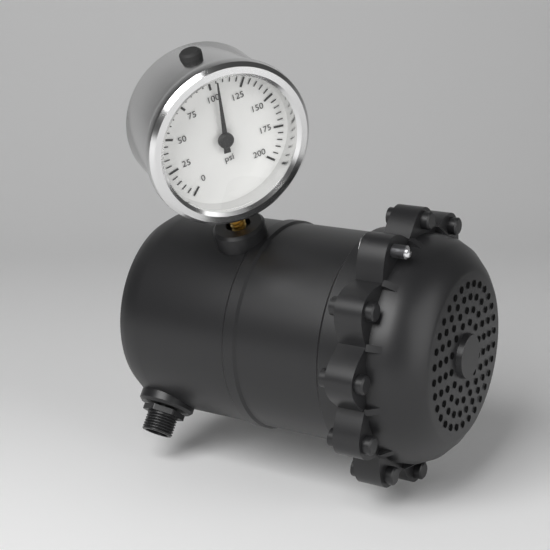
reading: 105 psi
